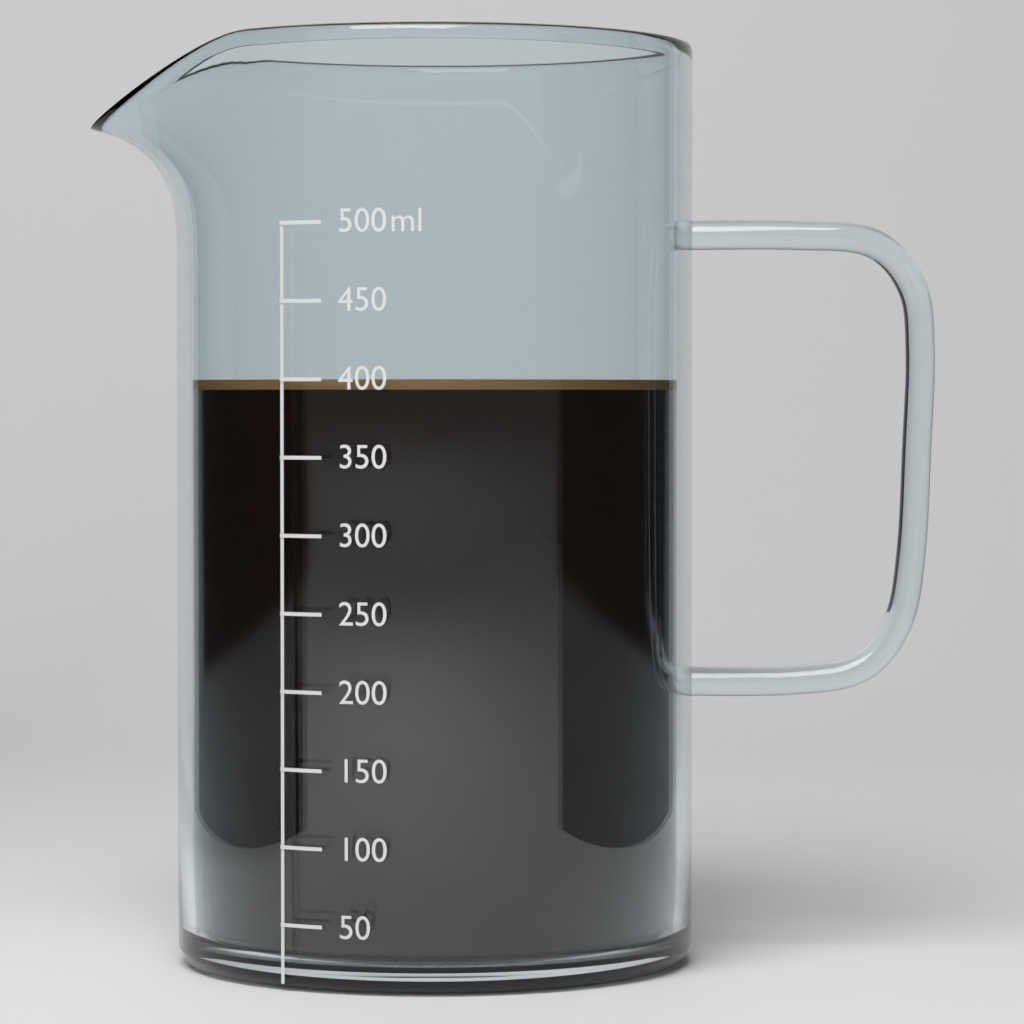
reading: 400 ml
